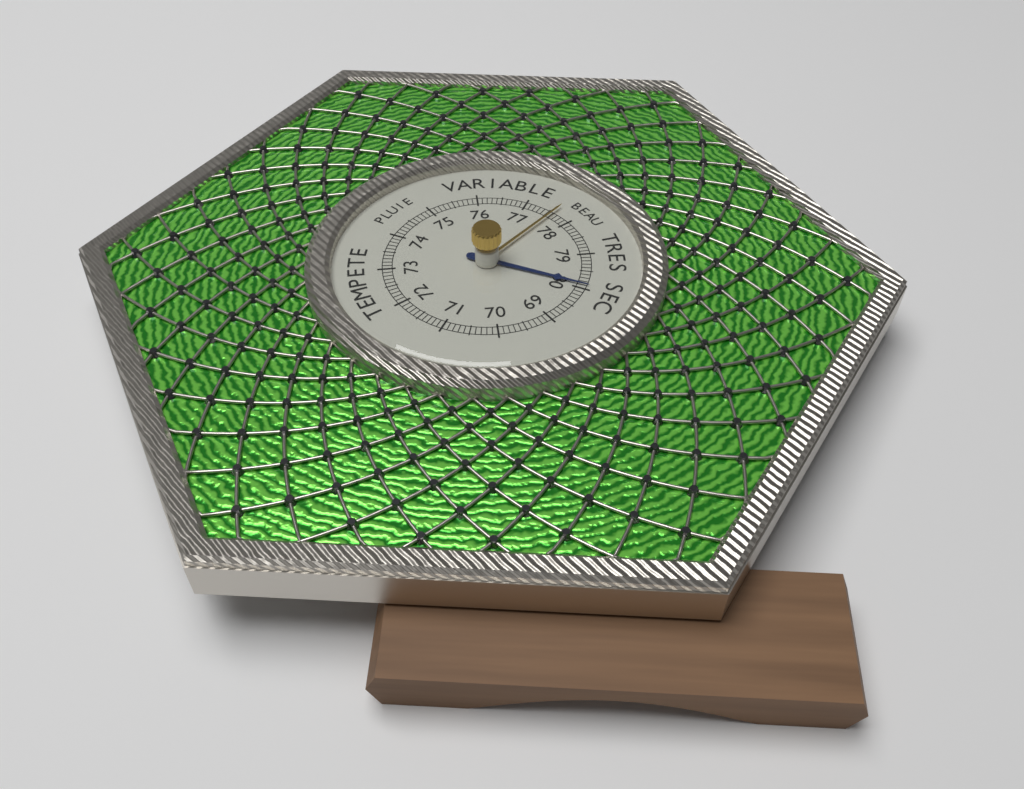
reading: 79.9 (no unit)
